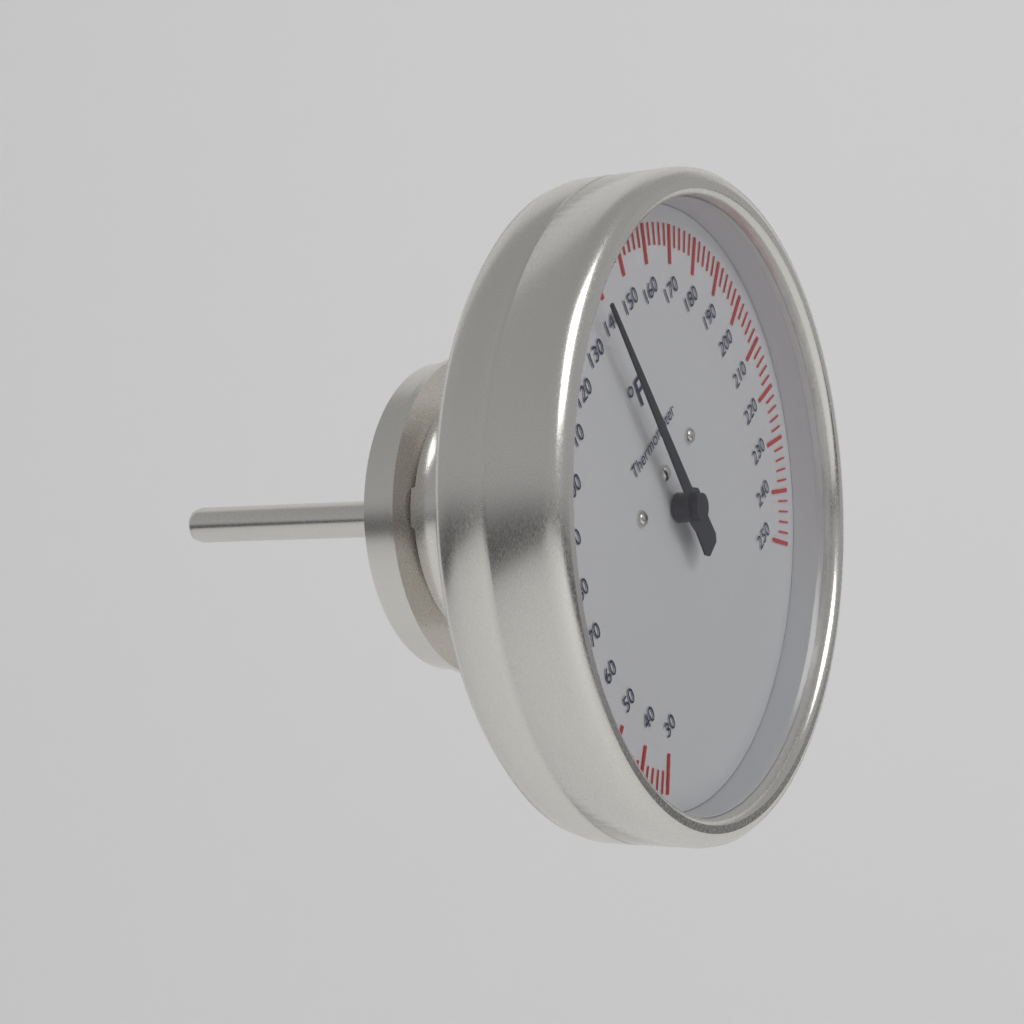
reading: 136 °F
